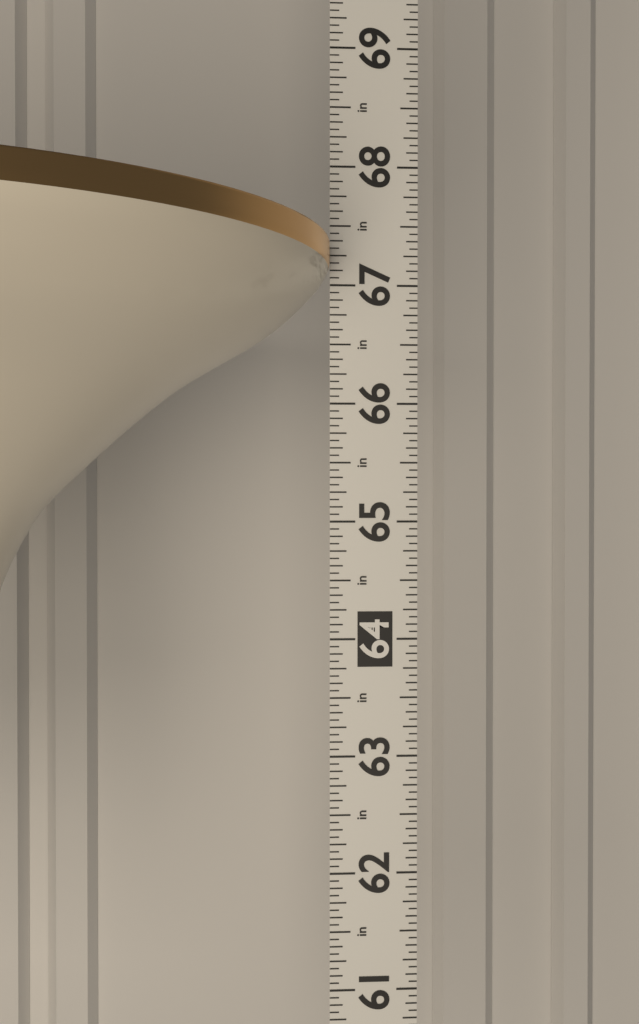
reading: 67.3125 in
